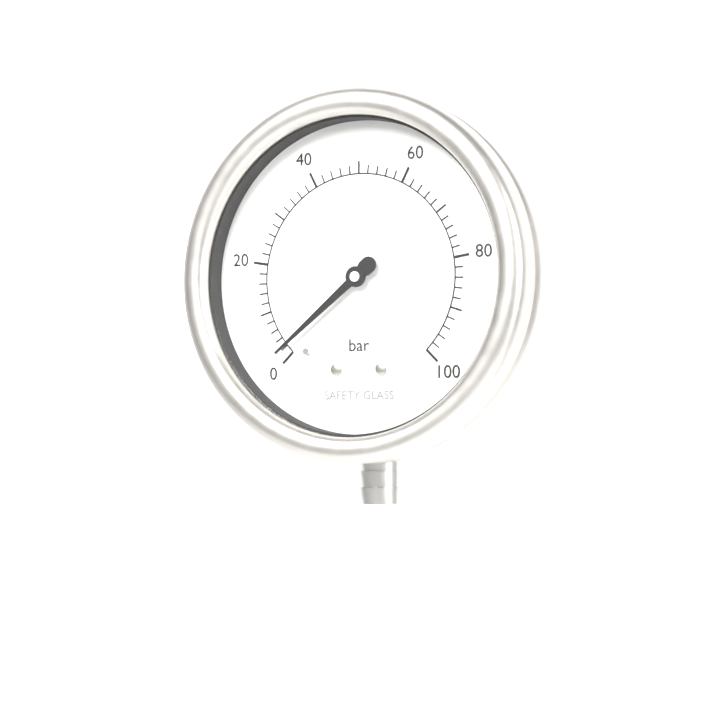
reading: 2 bar
